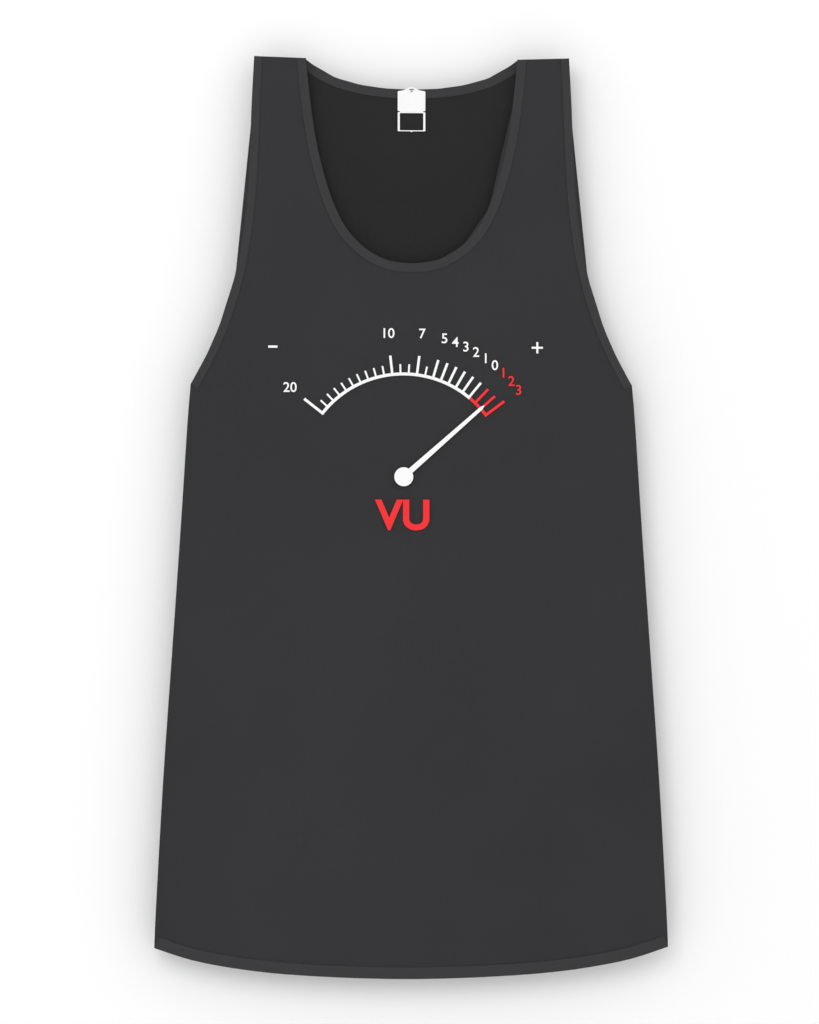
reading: 2 VU
